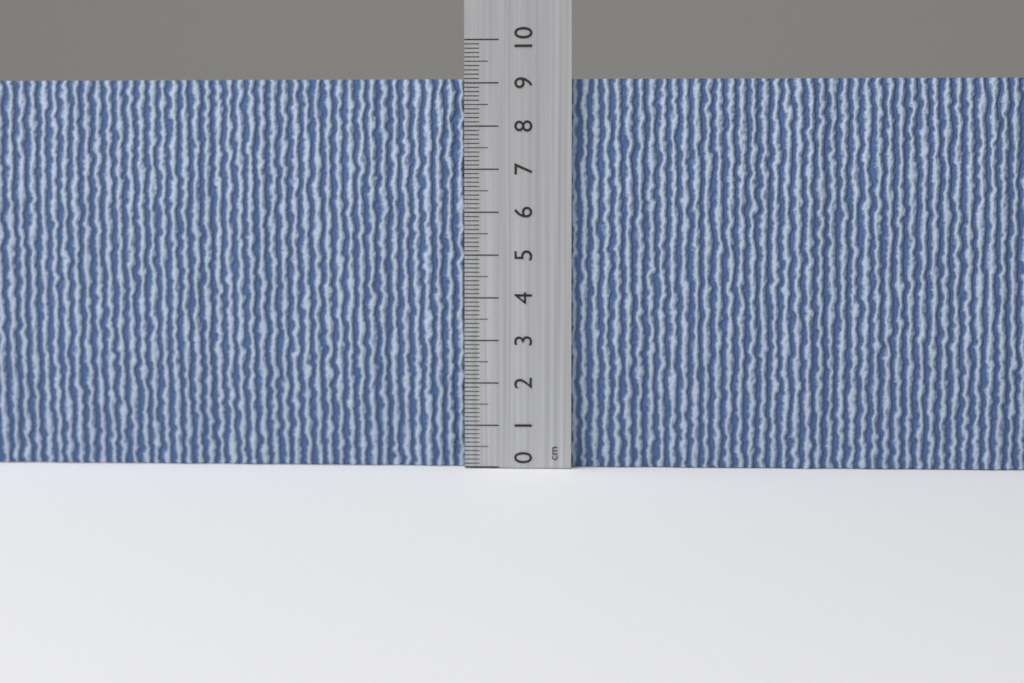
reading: 9.1 cm
